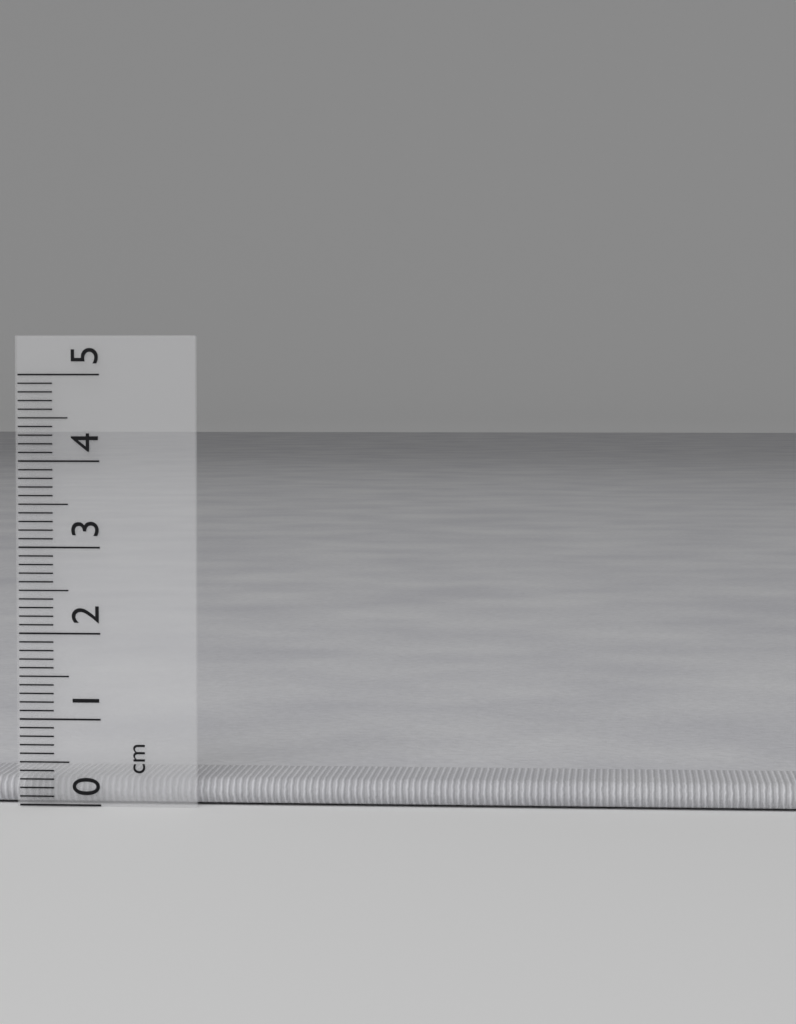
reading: 0.3 cm
